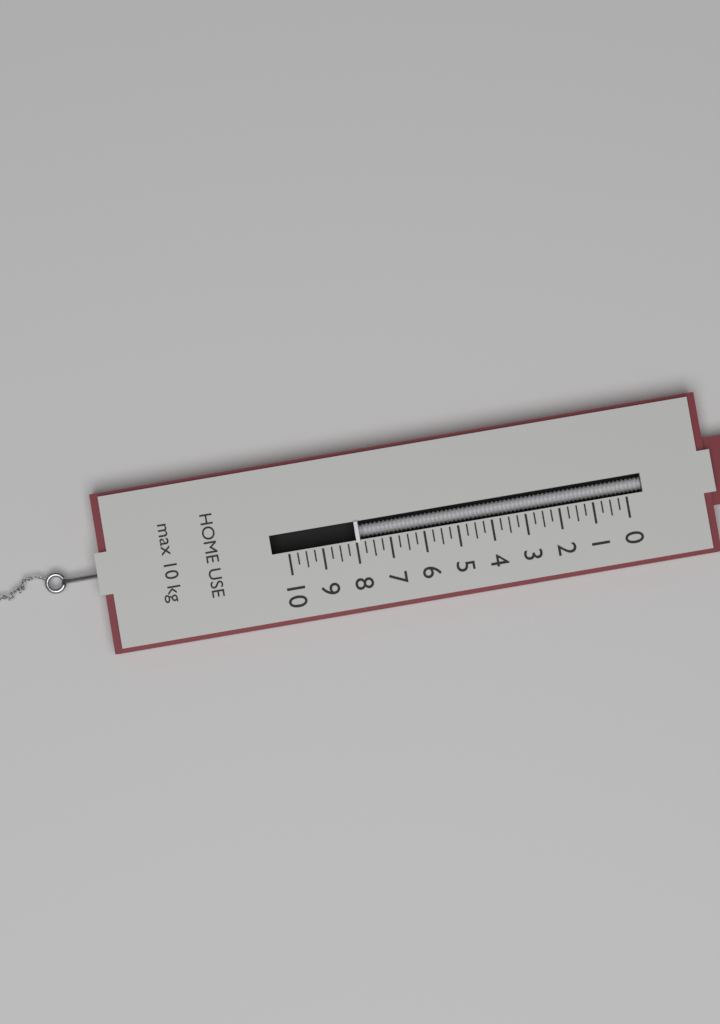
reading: 8.00 kg
